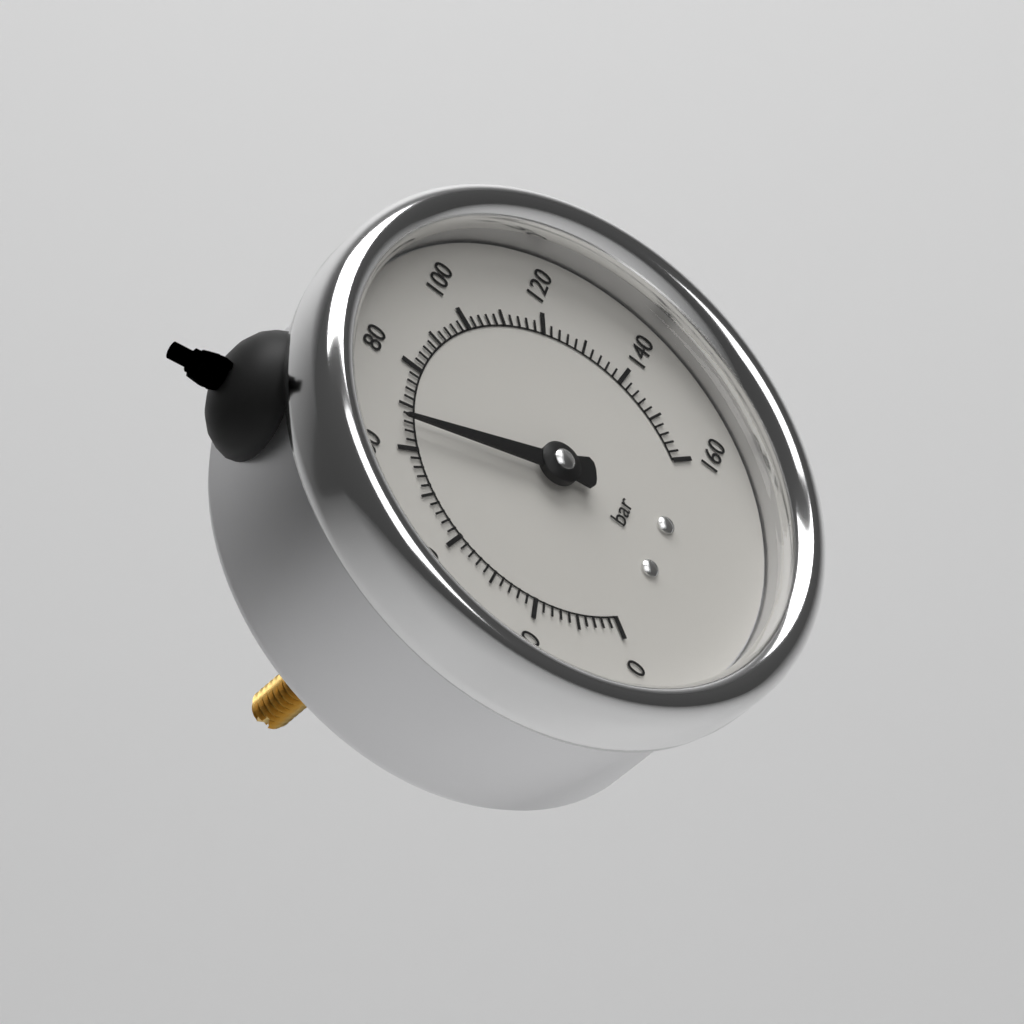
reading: 66 bar
